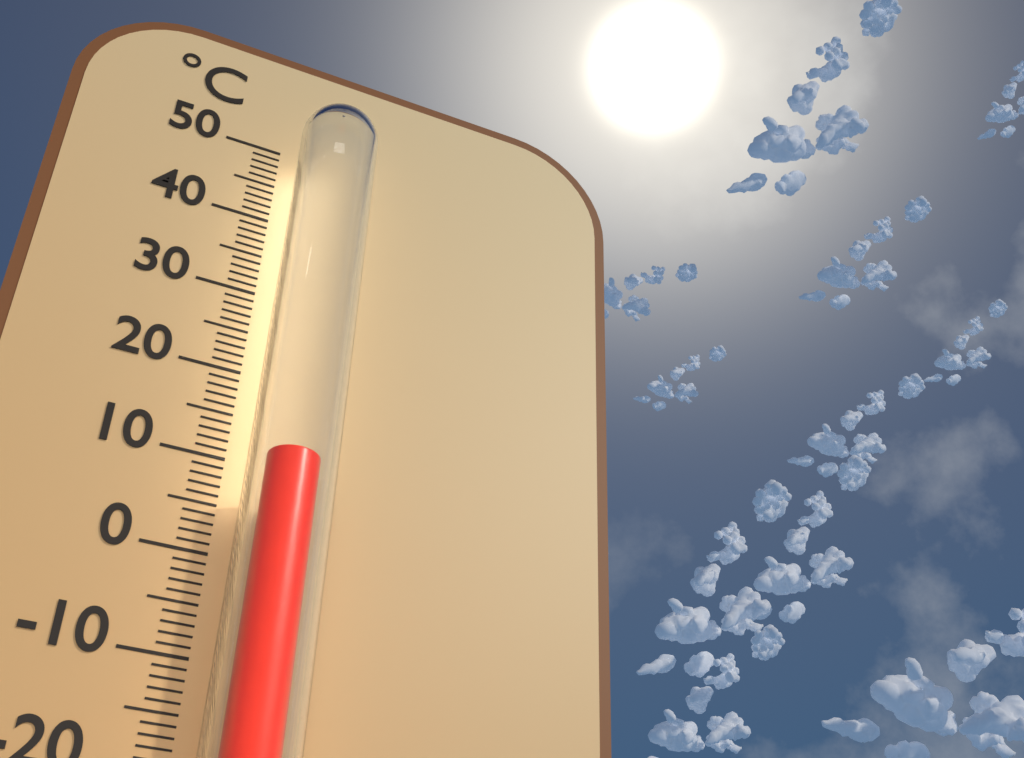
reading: 8 °C
